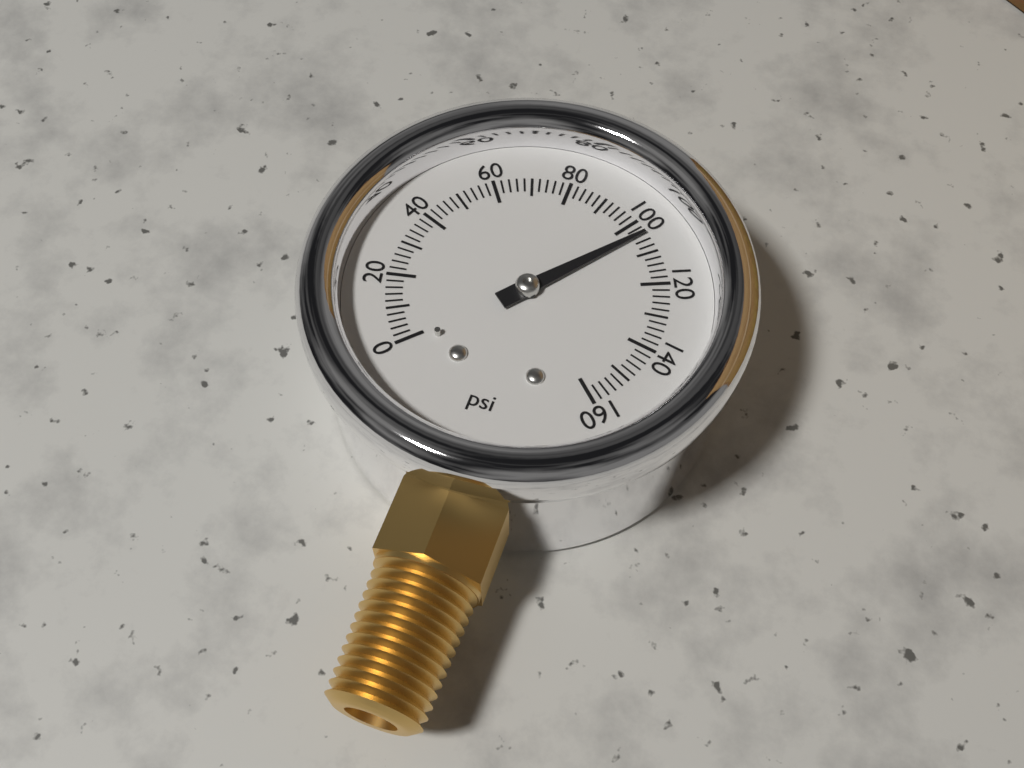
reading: 104 psi
